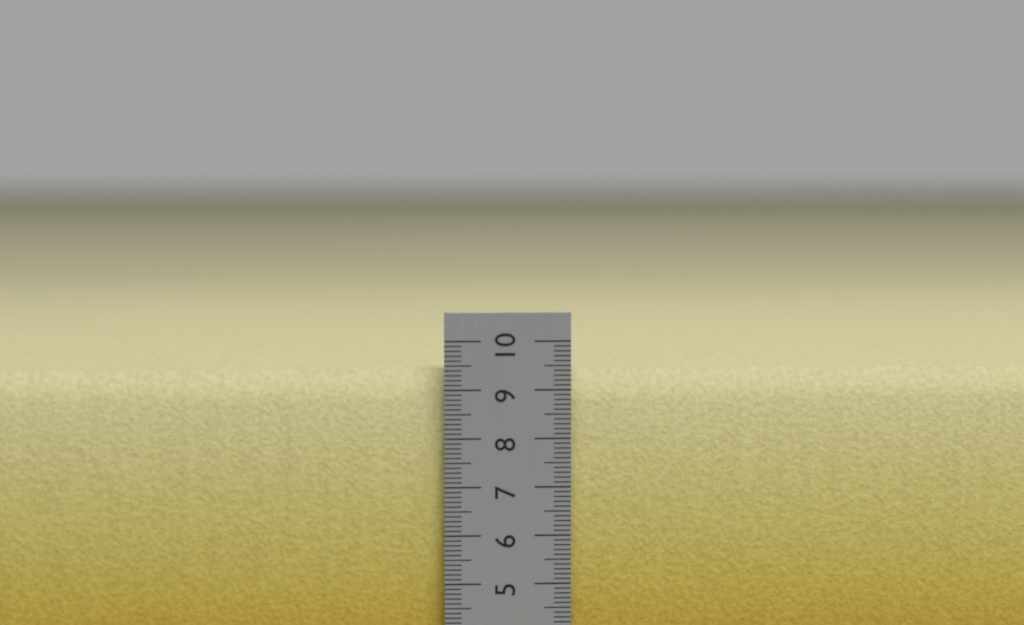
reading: 9.4 cm
